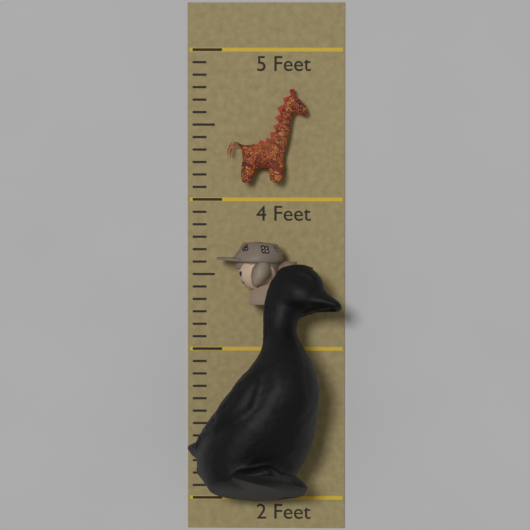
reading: 3.583333 Feet
